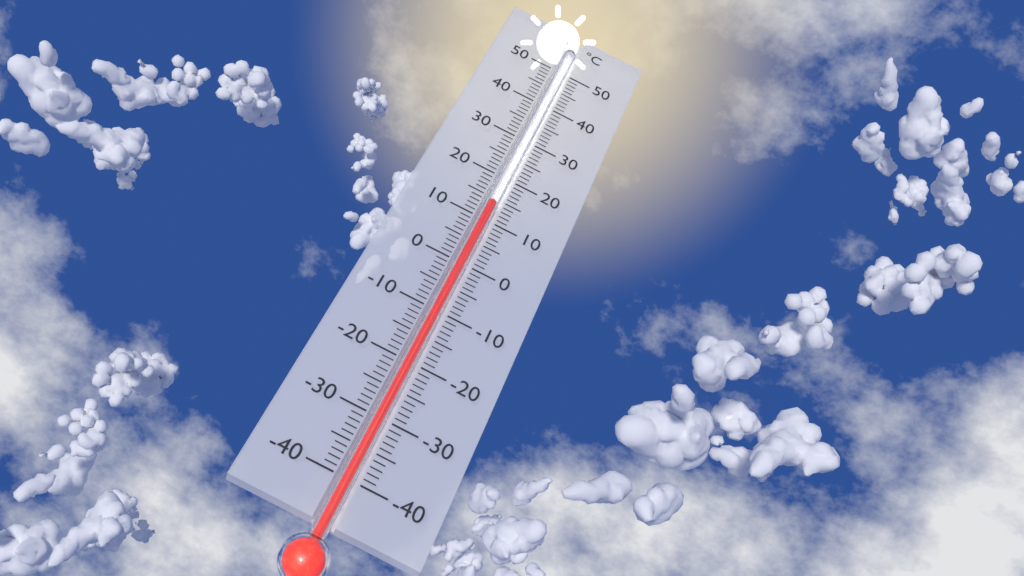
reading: 14 °C
